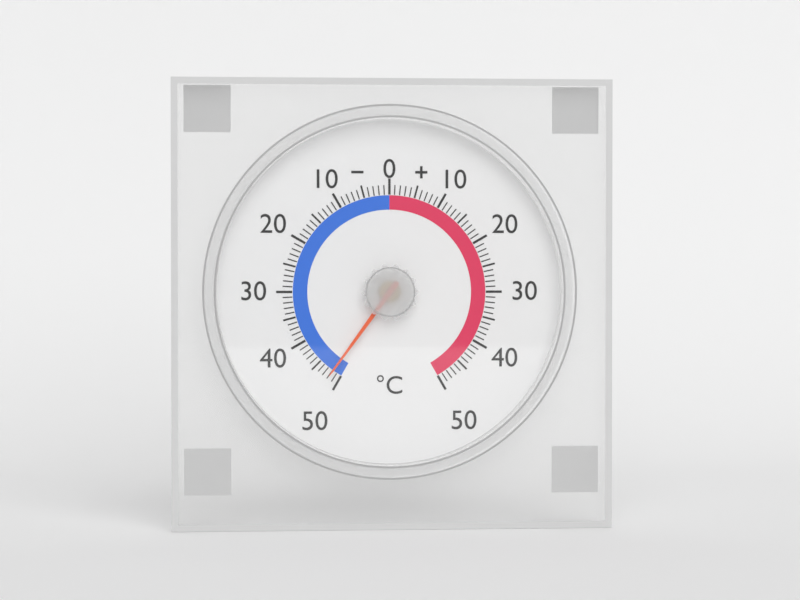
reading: -48 °C
